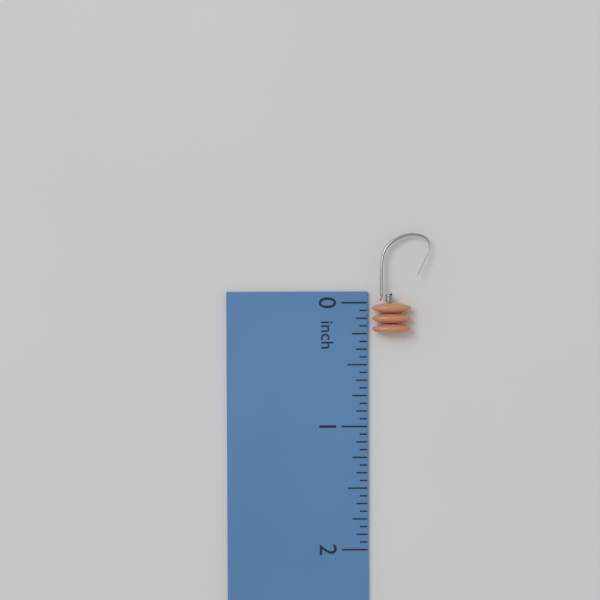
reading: 0.2500 inch
